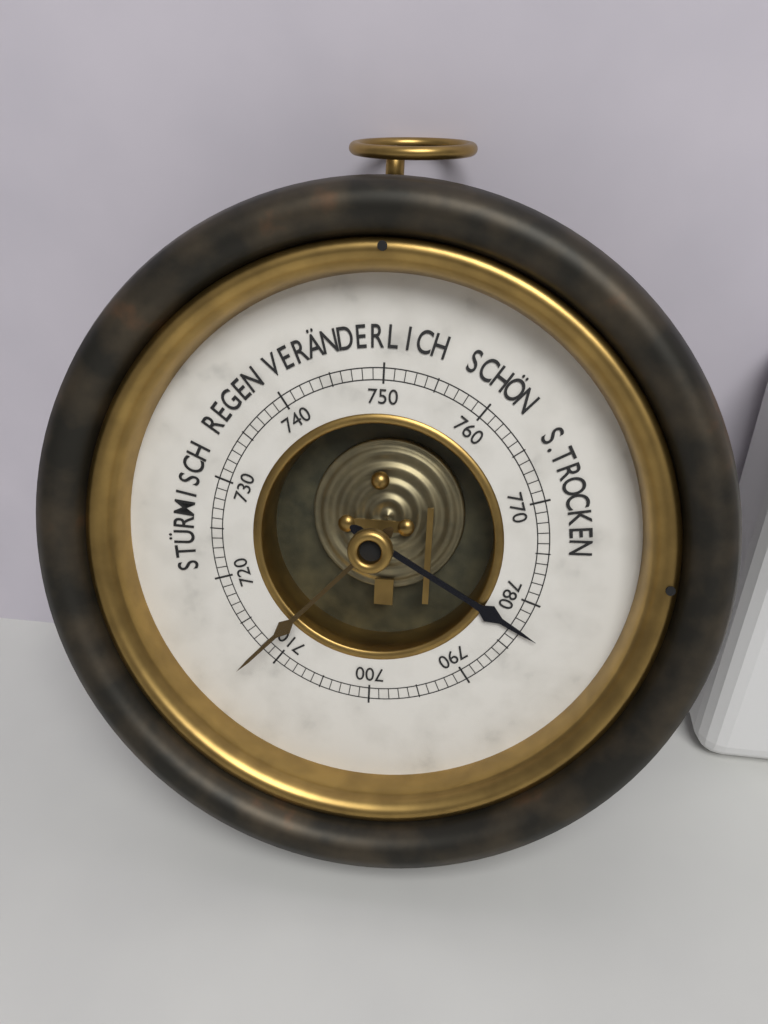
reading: 783 mmHg
